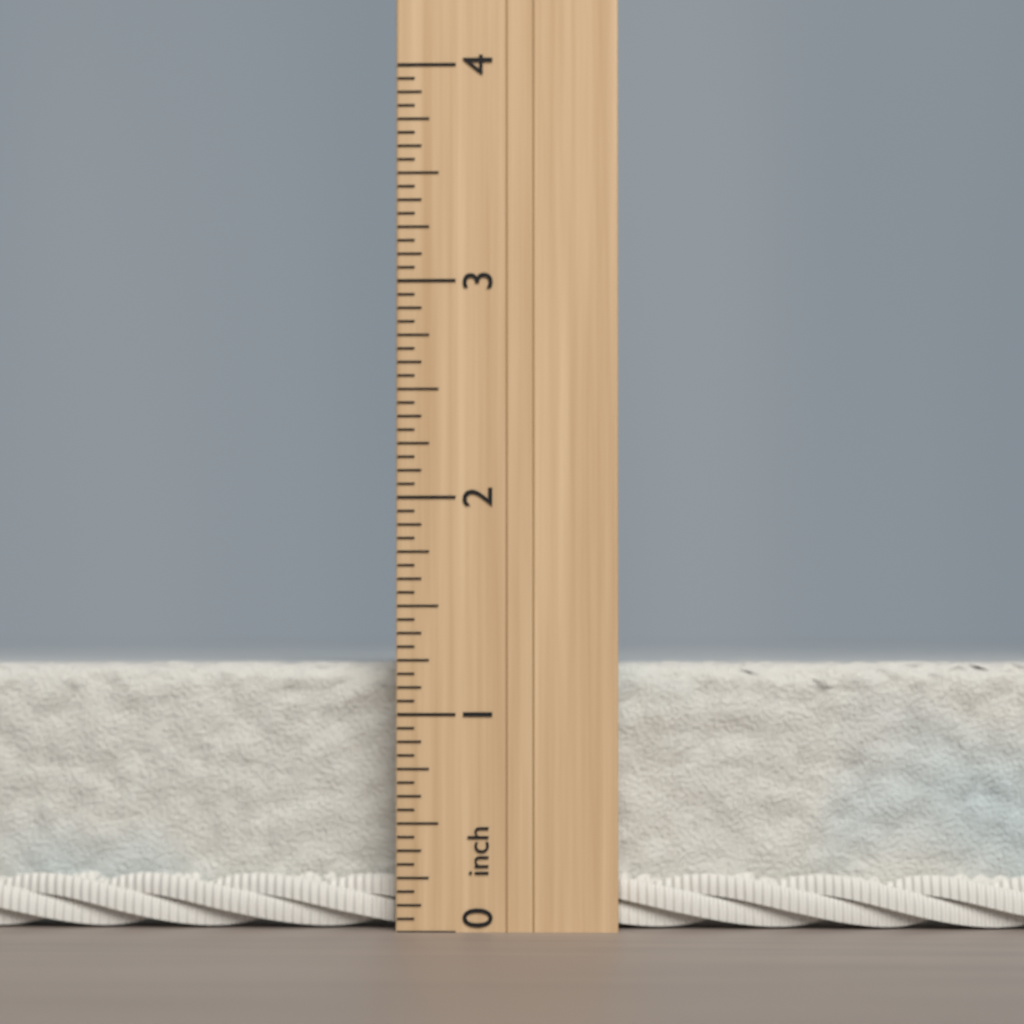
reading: 1.2500 inch
